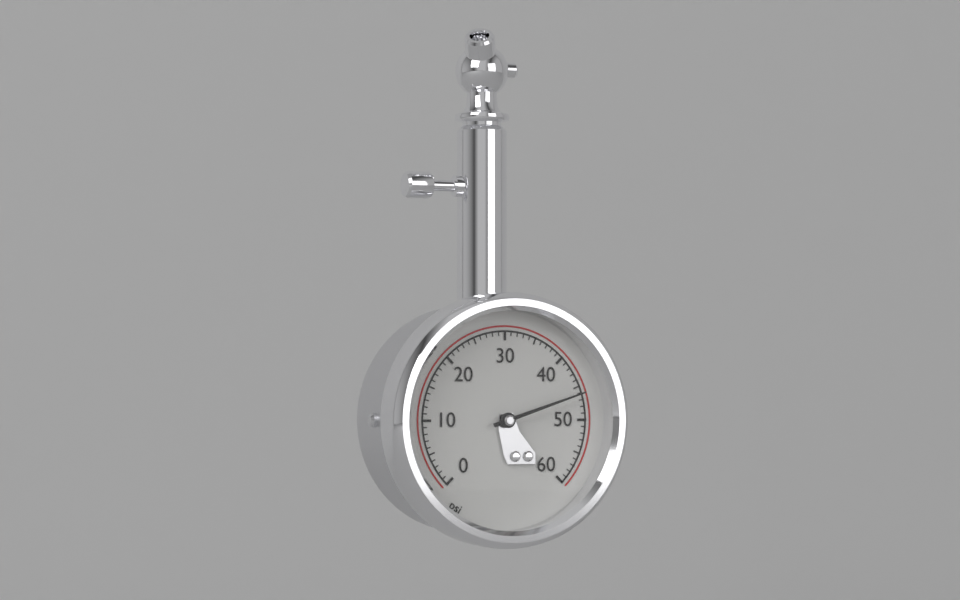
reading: 46 psi
